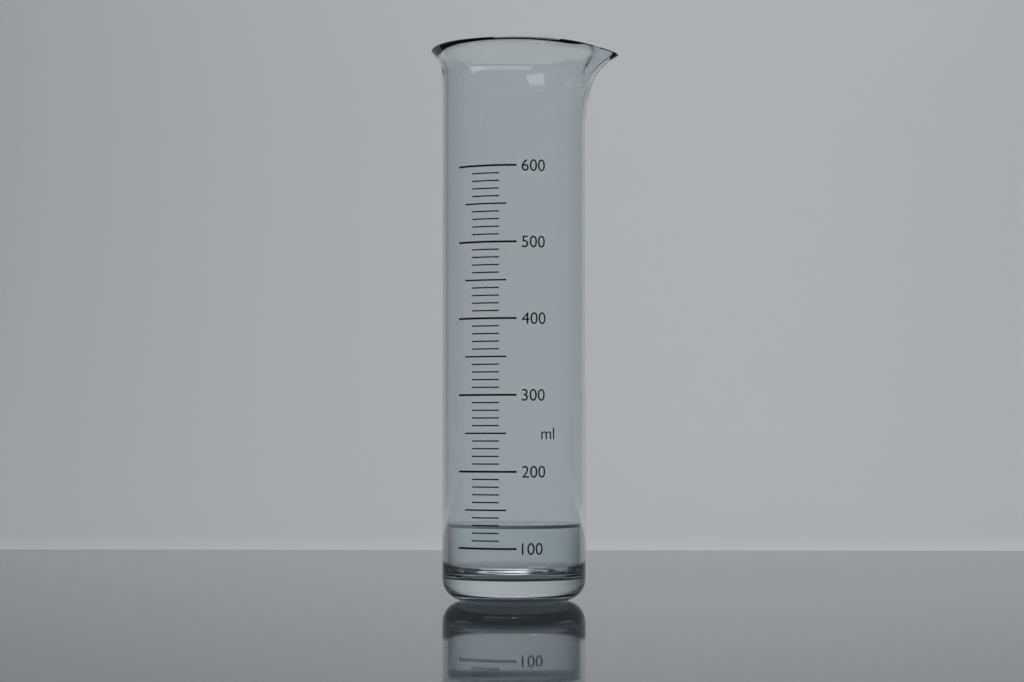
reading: 130 ml
